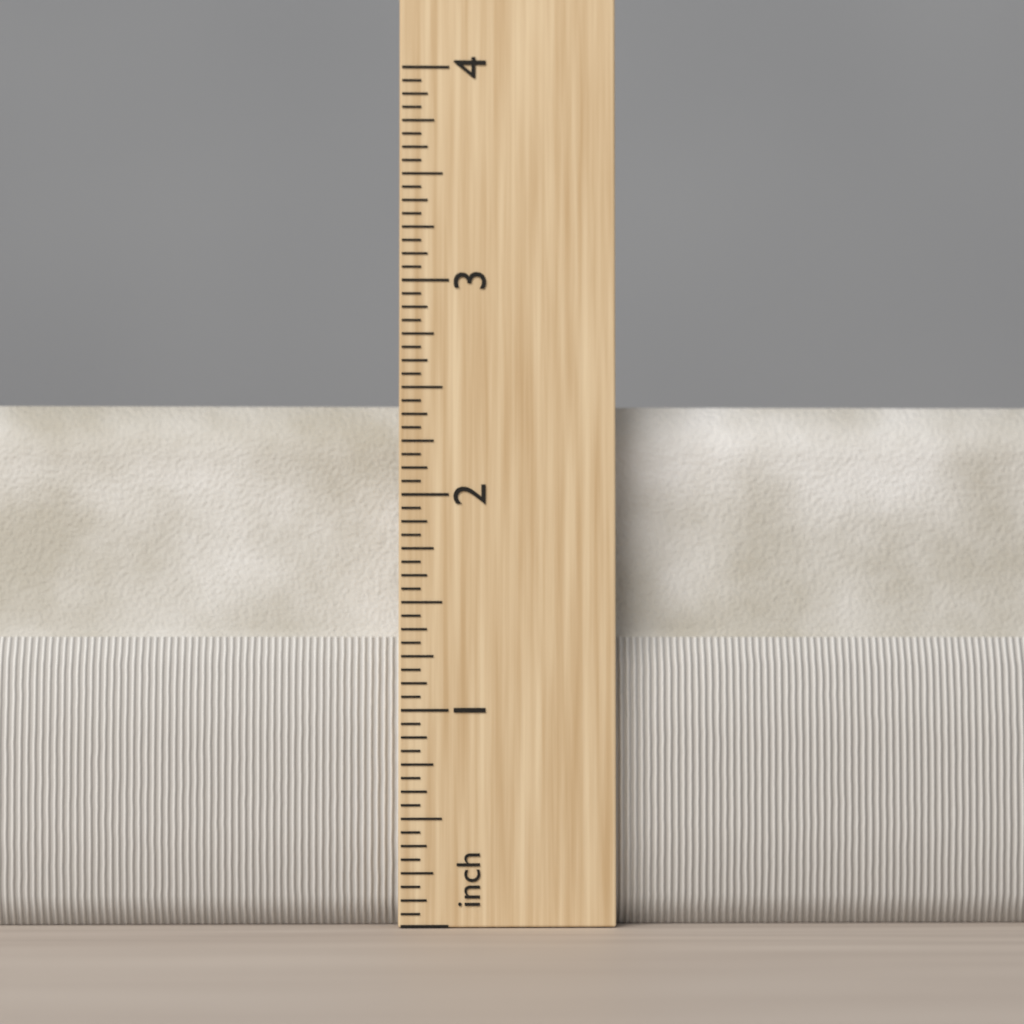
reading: 2.4375 in
